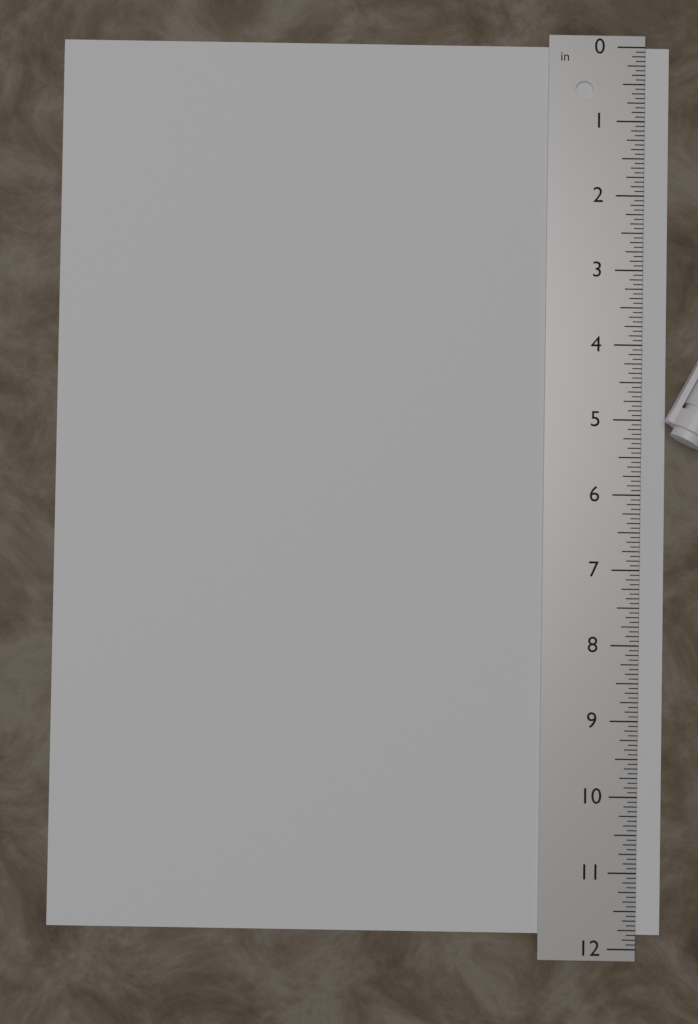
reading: 11.8125 in
